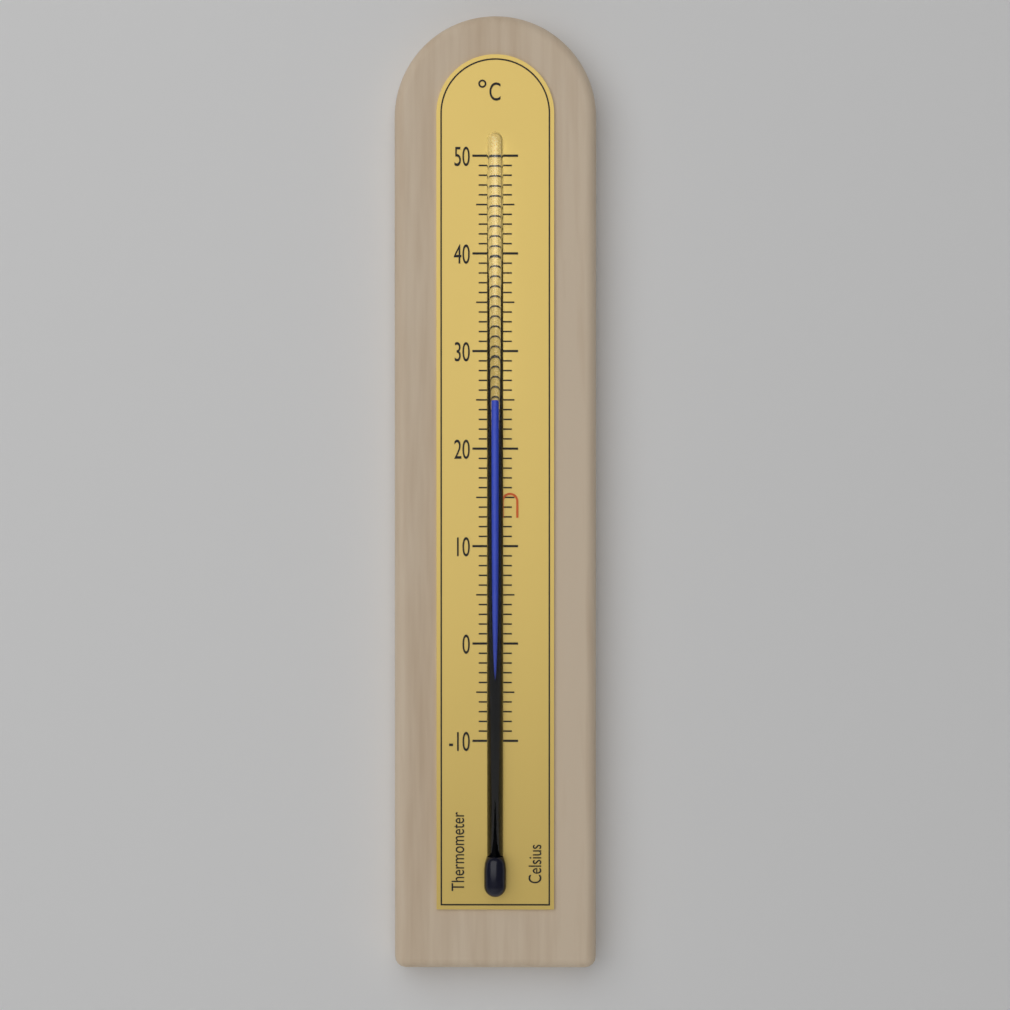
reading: 25 °C
